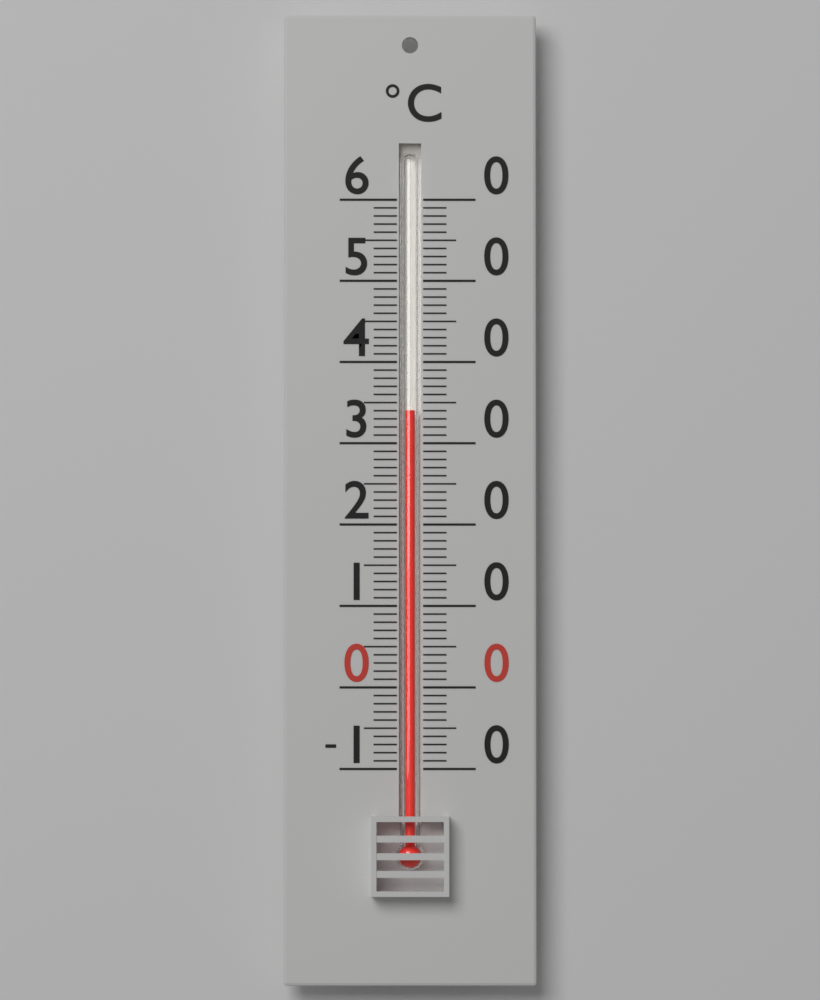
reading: 34 °C
